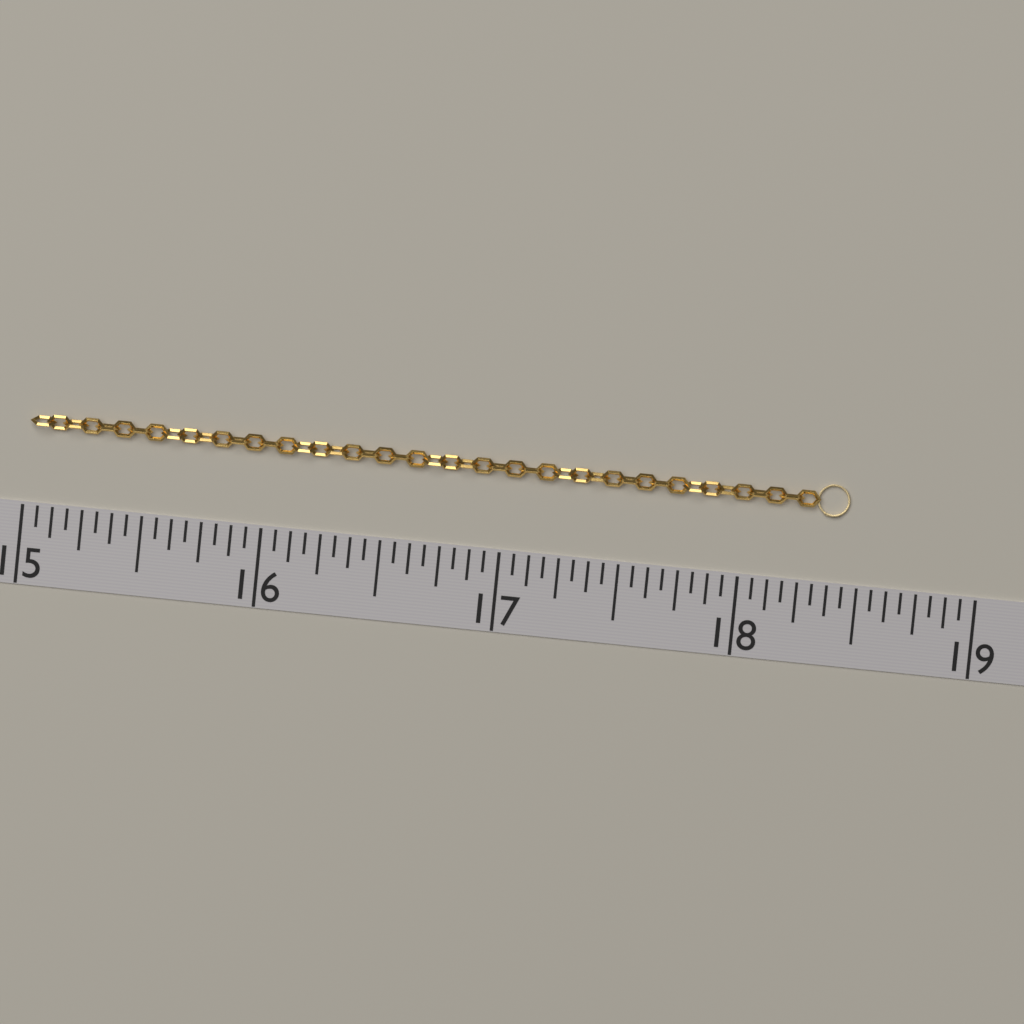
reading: 18.4375 (no unit)
